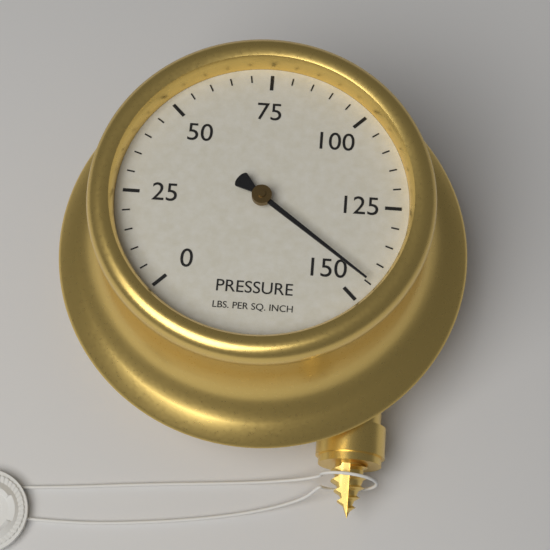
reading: 145 psi
